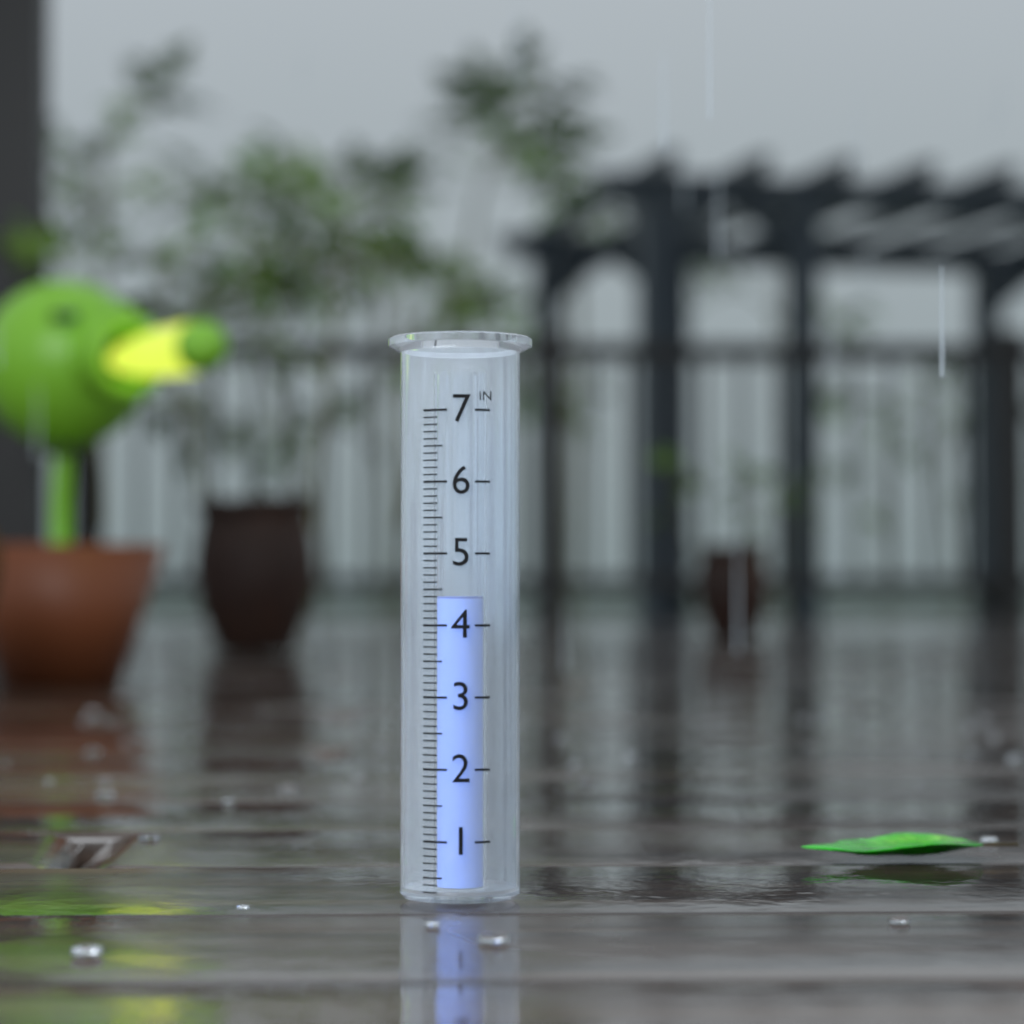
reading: 4.4 in
